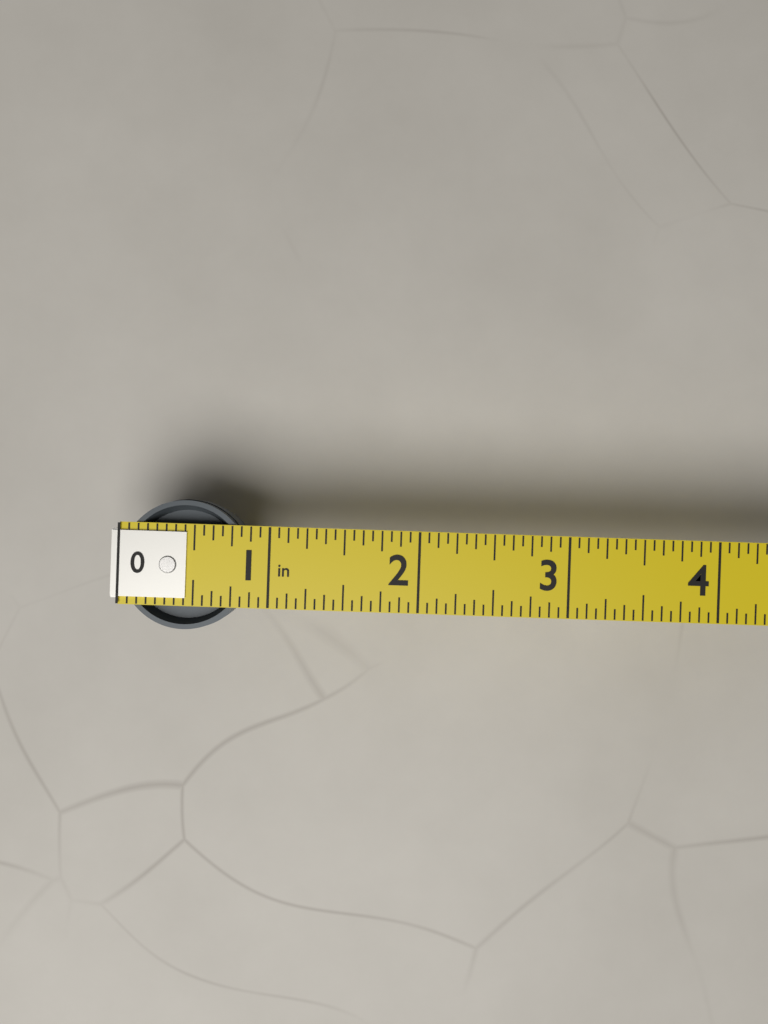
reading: 0.8750 in
